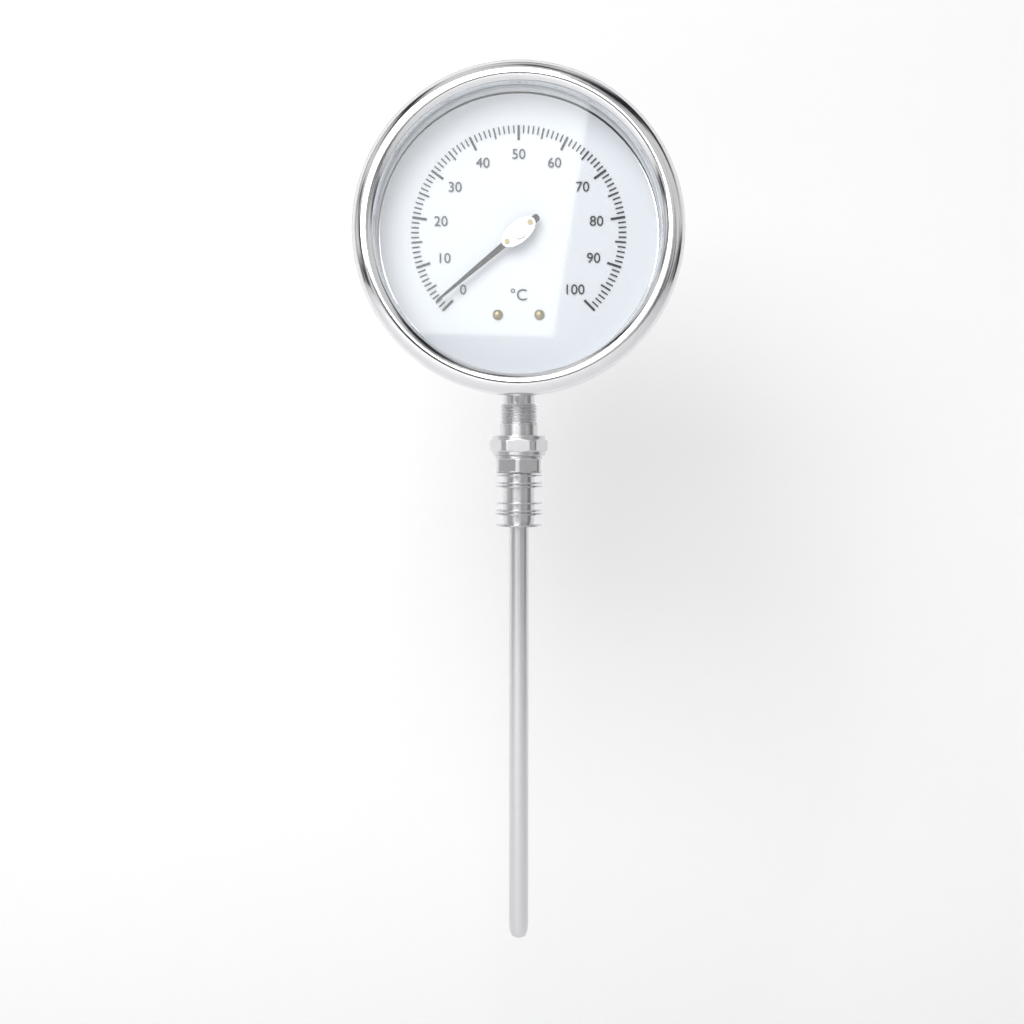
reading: 2 °C
